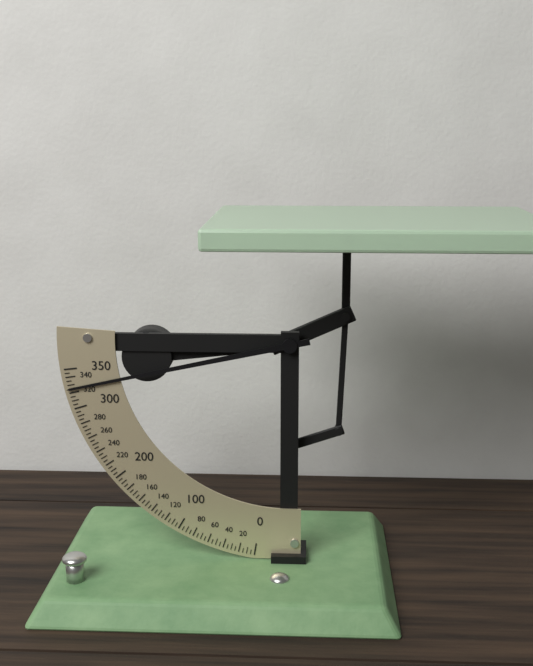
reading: 325 (no unit)
